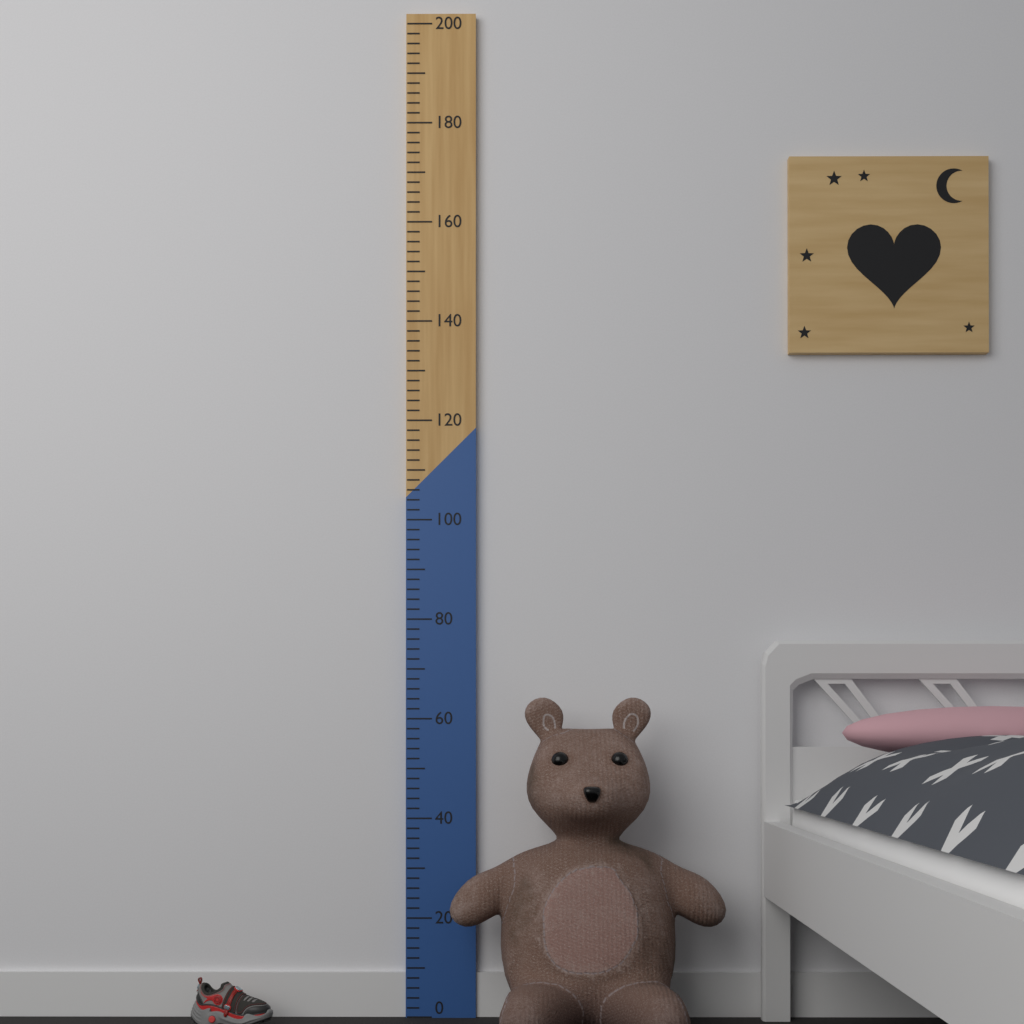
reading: 64 (no unit)
